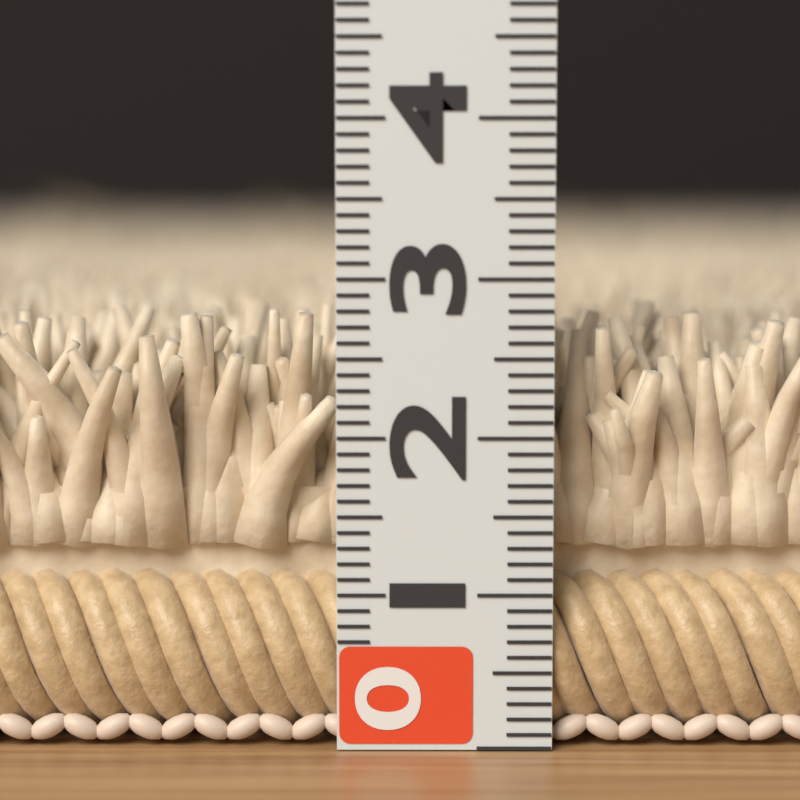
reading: 2.8 (no unit)
